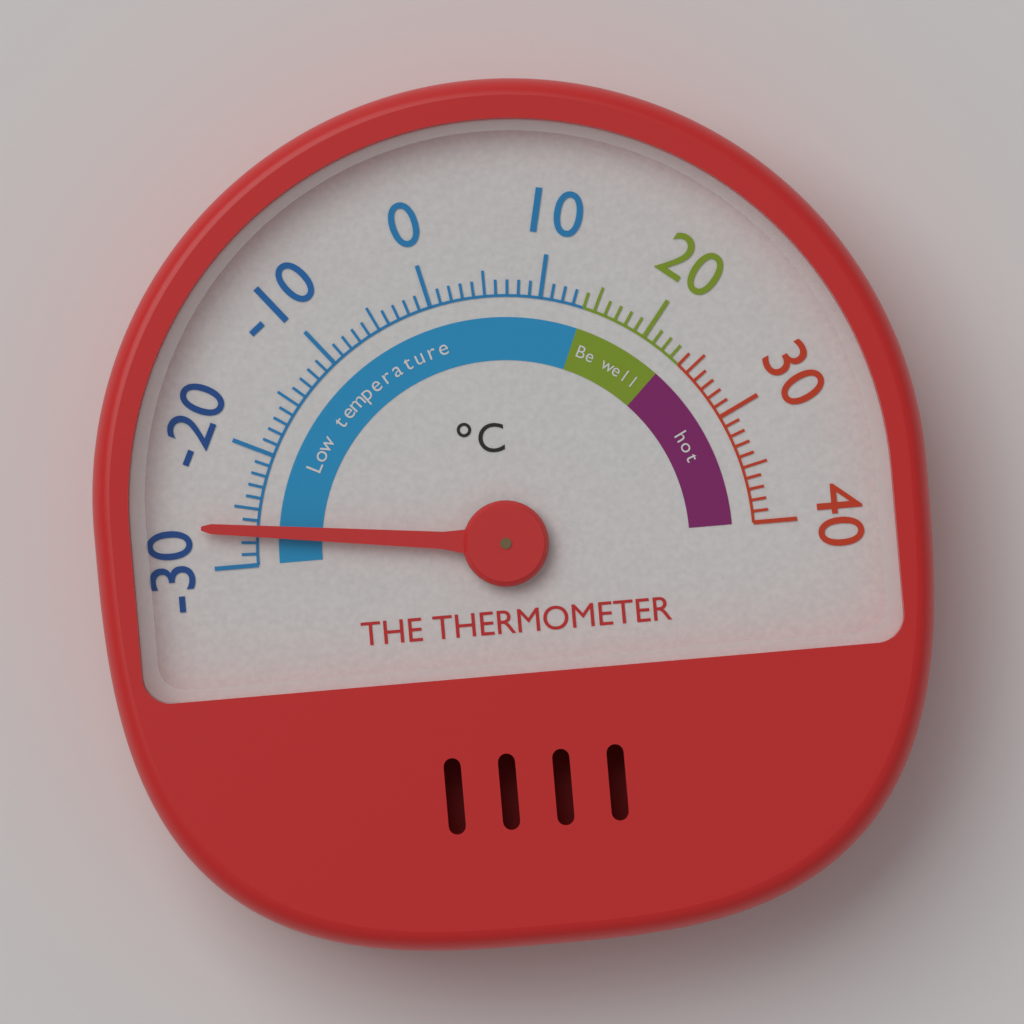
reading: -27 °C
